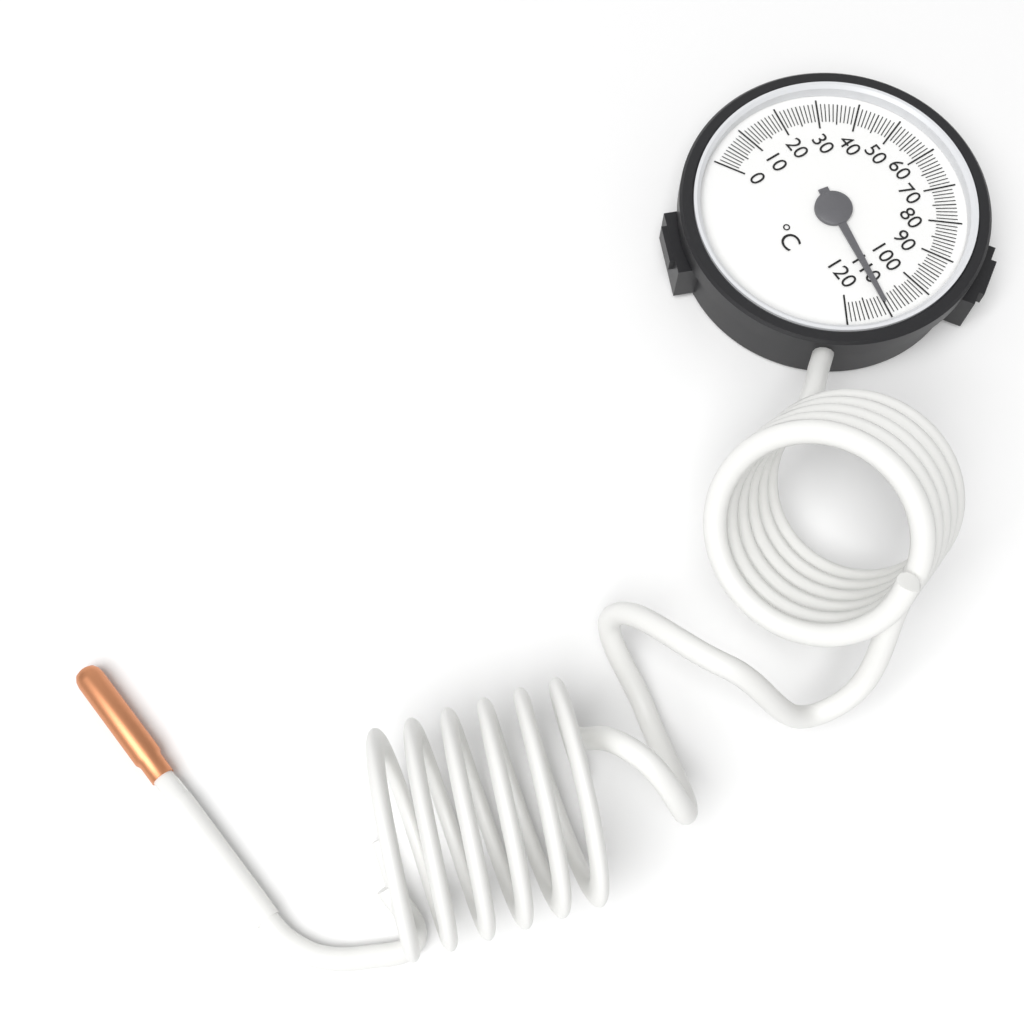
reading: 110 °C
